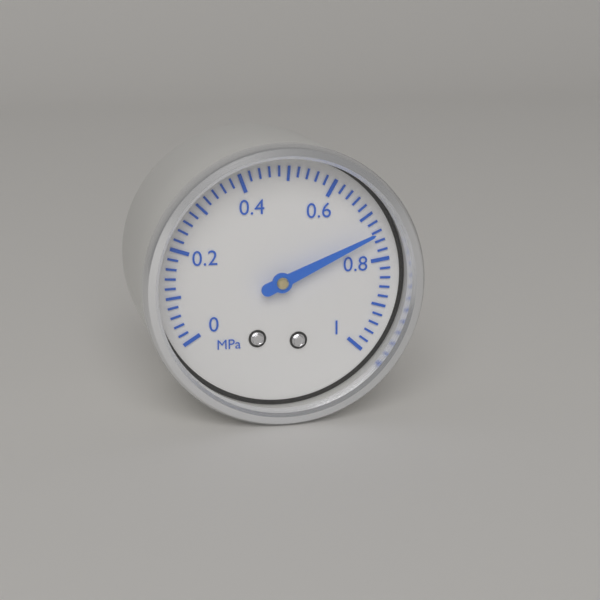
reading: 0.74 MPa
